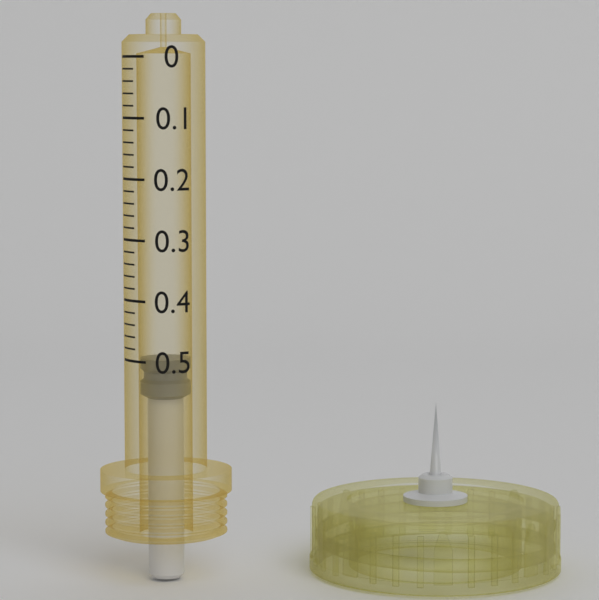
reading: 0.50 (no unit)
